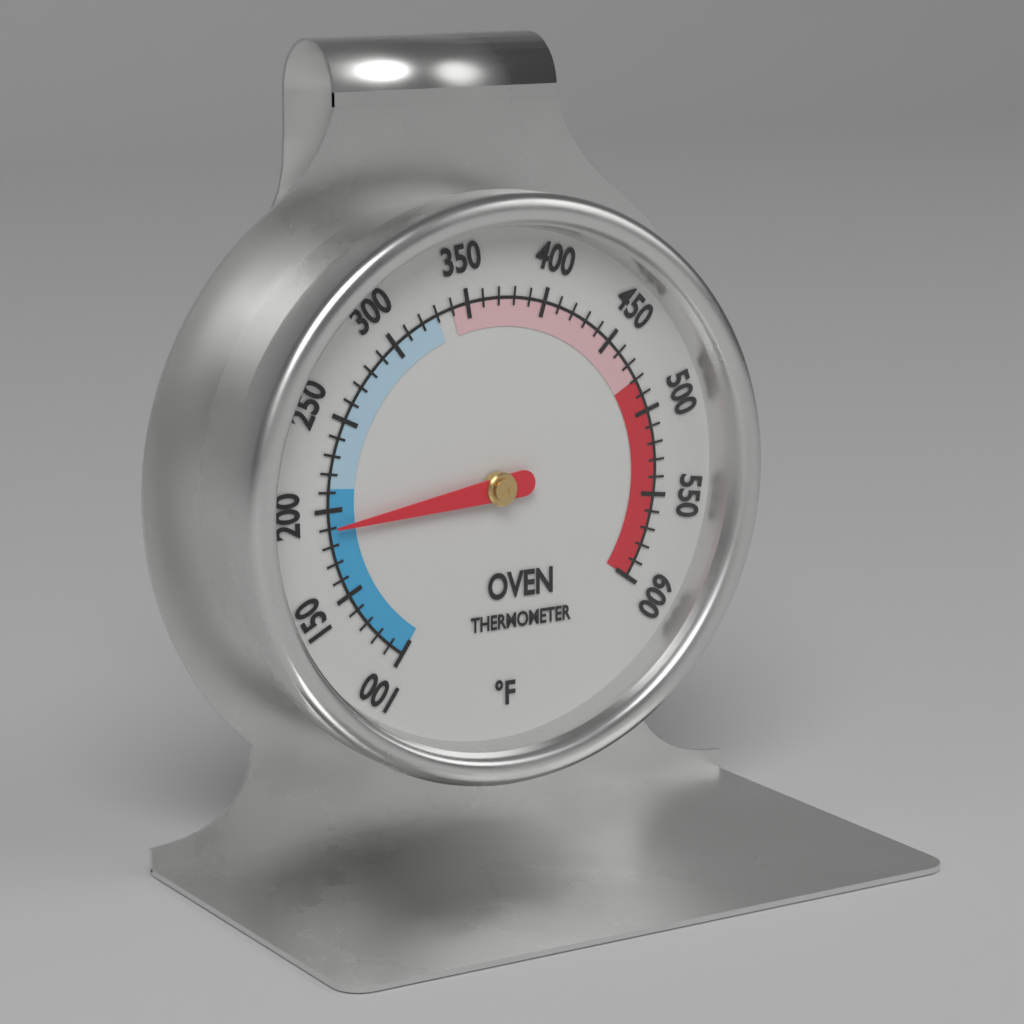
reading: 190 °F
